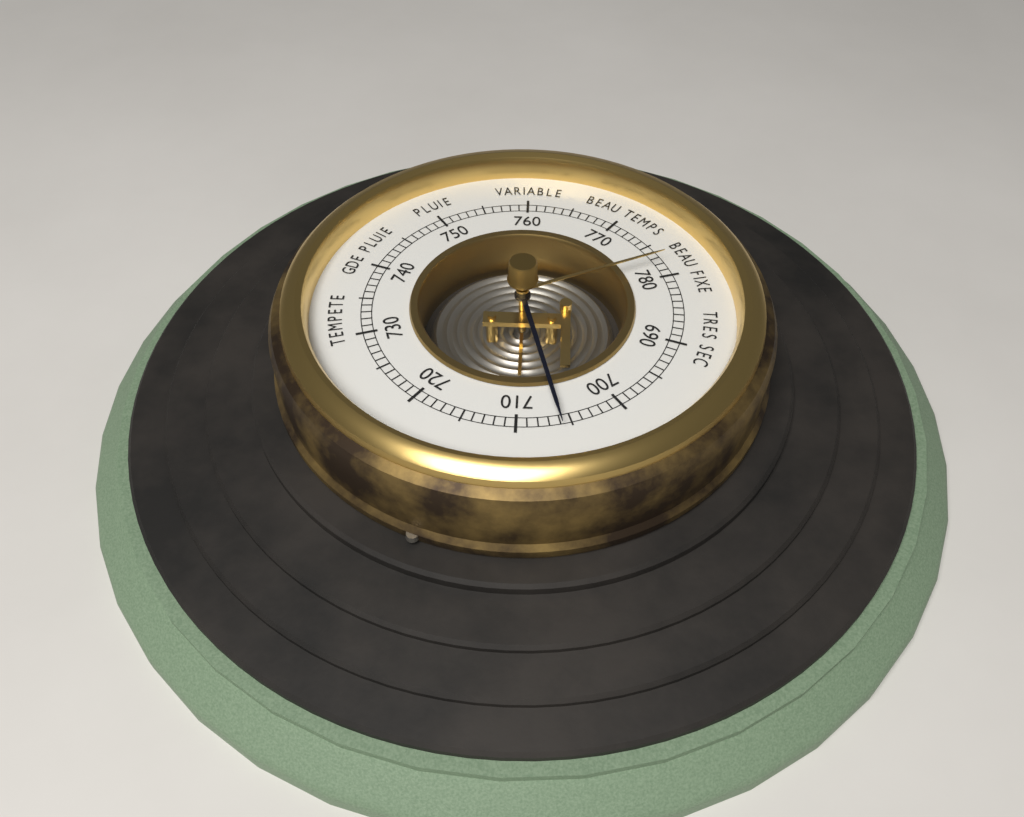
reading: 706 (no unit)
